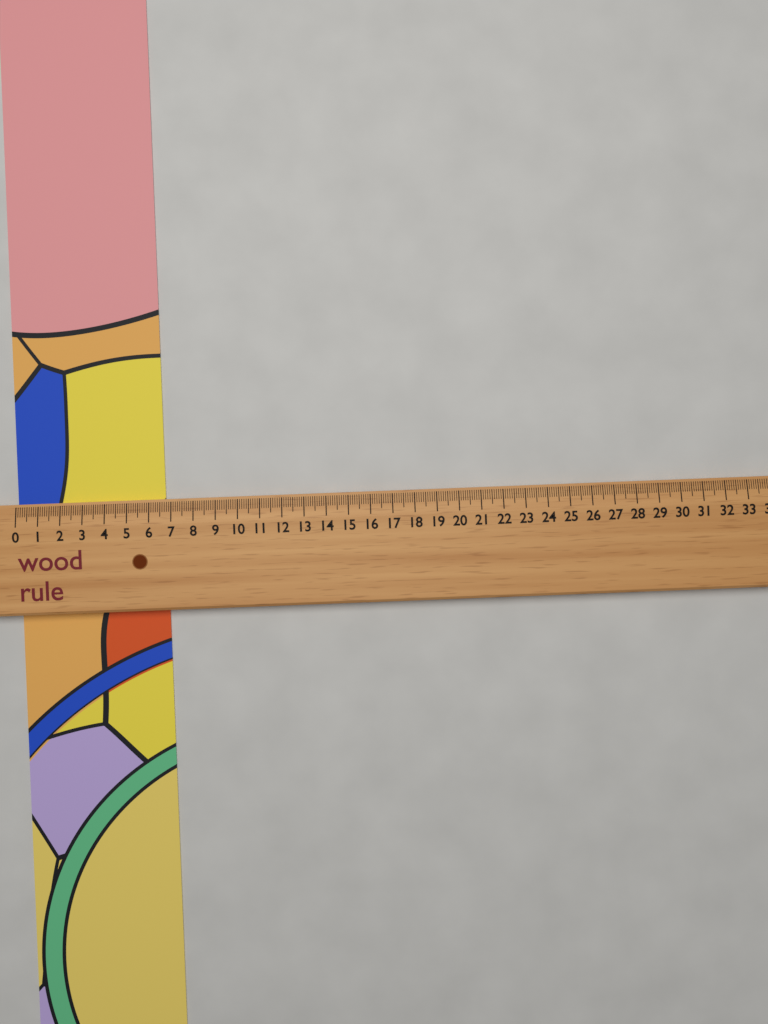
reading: 6.7 (no unit)
